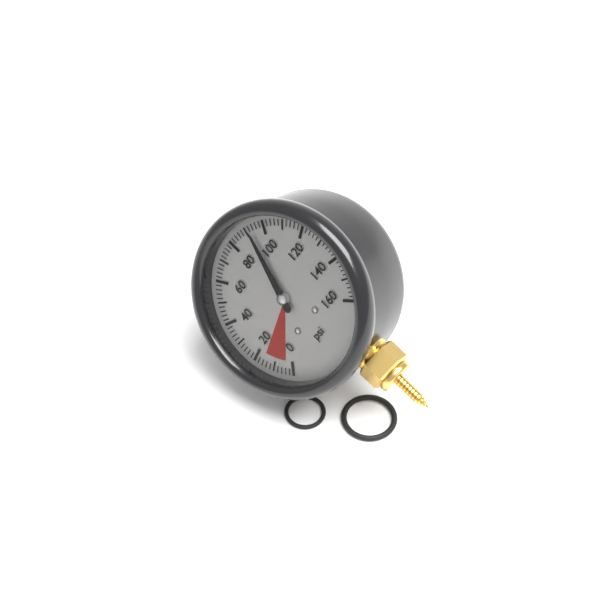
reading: 92 psi
